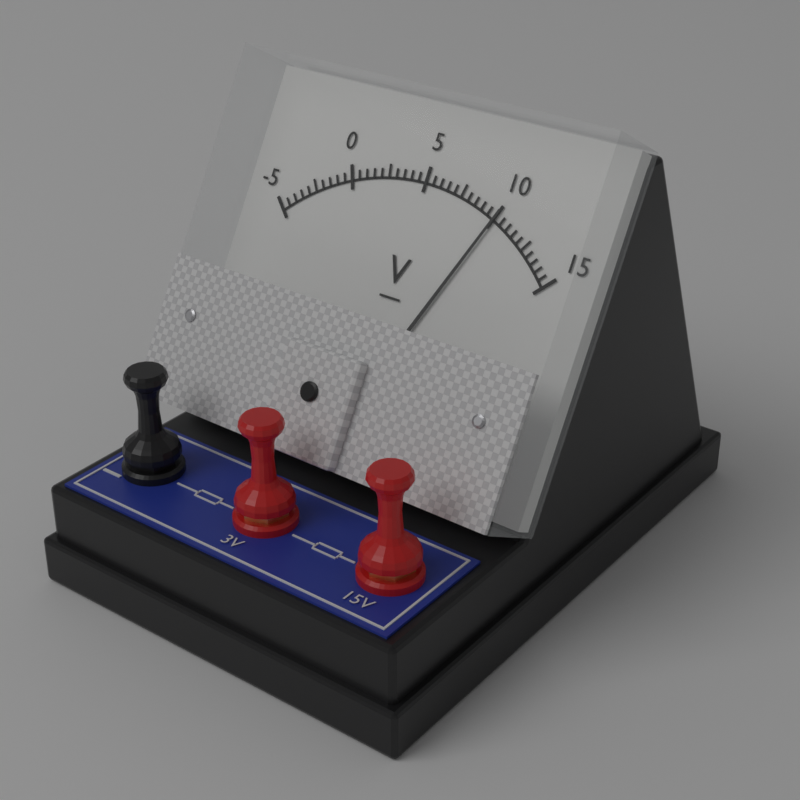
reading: 10.0 V
